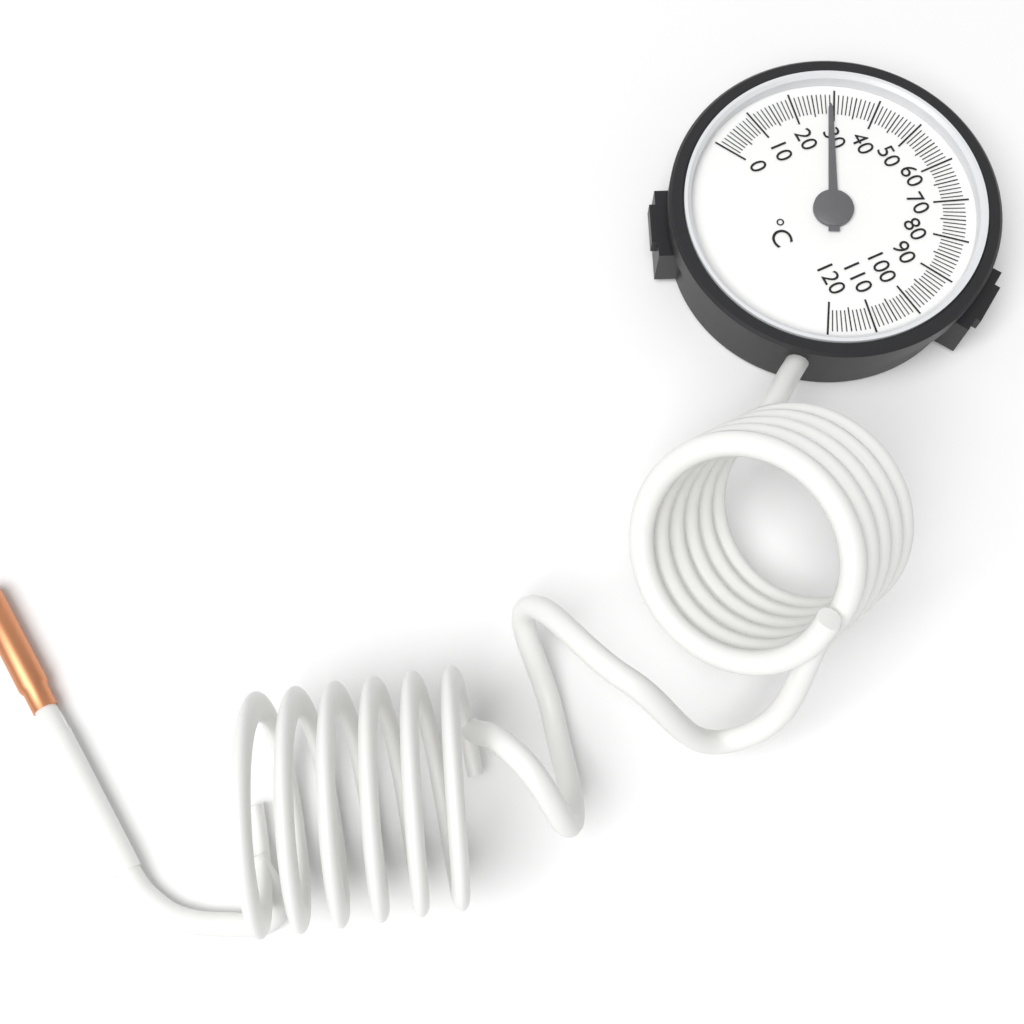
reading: 29 °C
